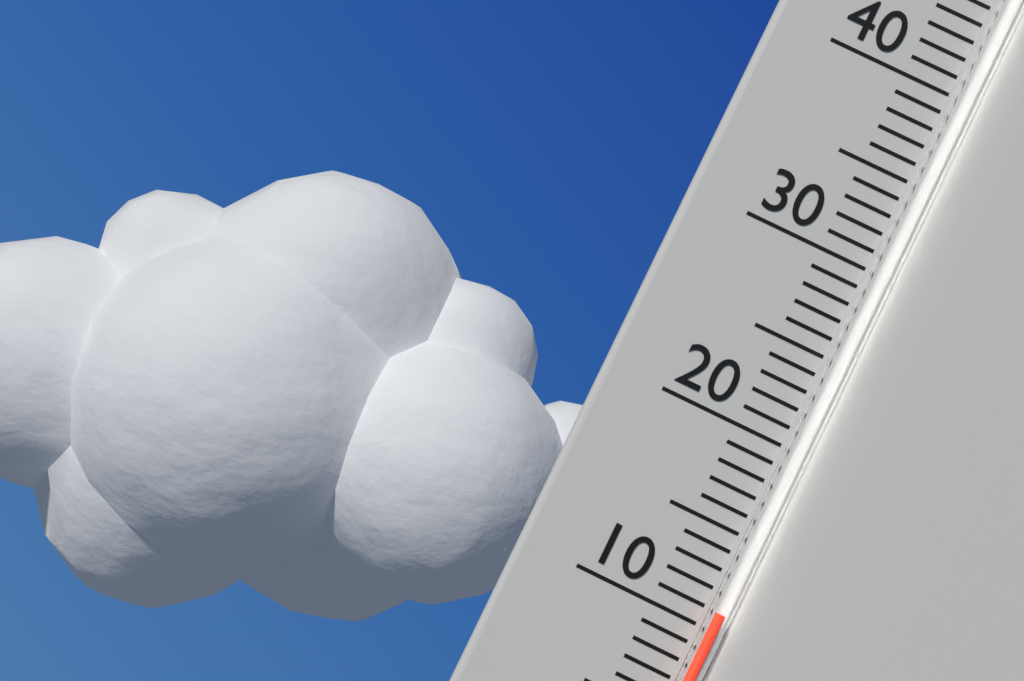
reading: 11 °C
